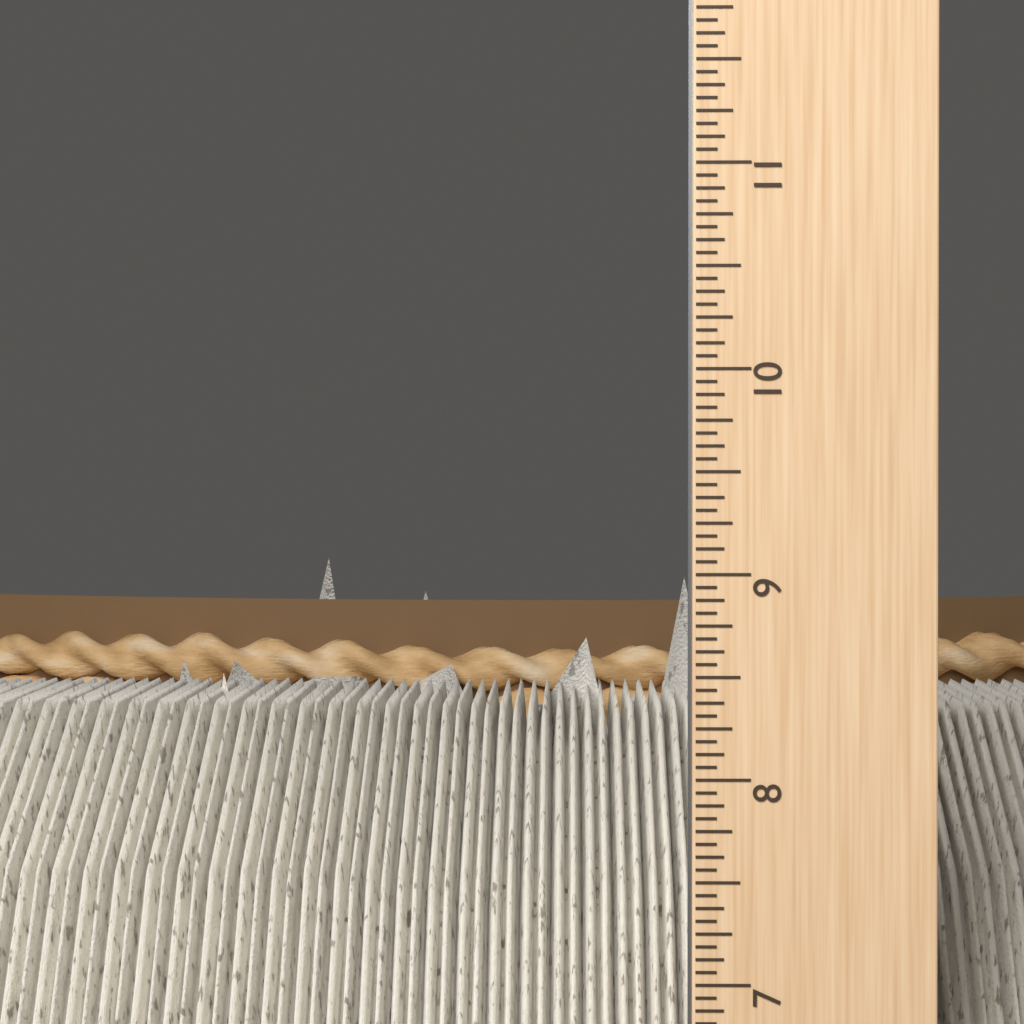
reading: 8.7500 inch
